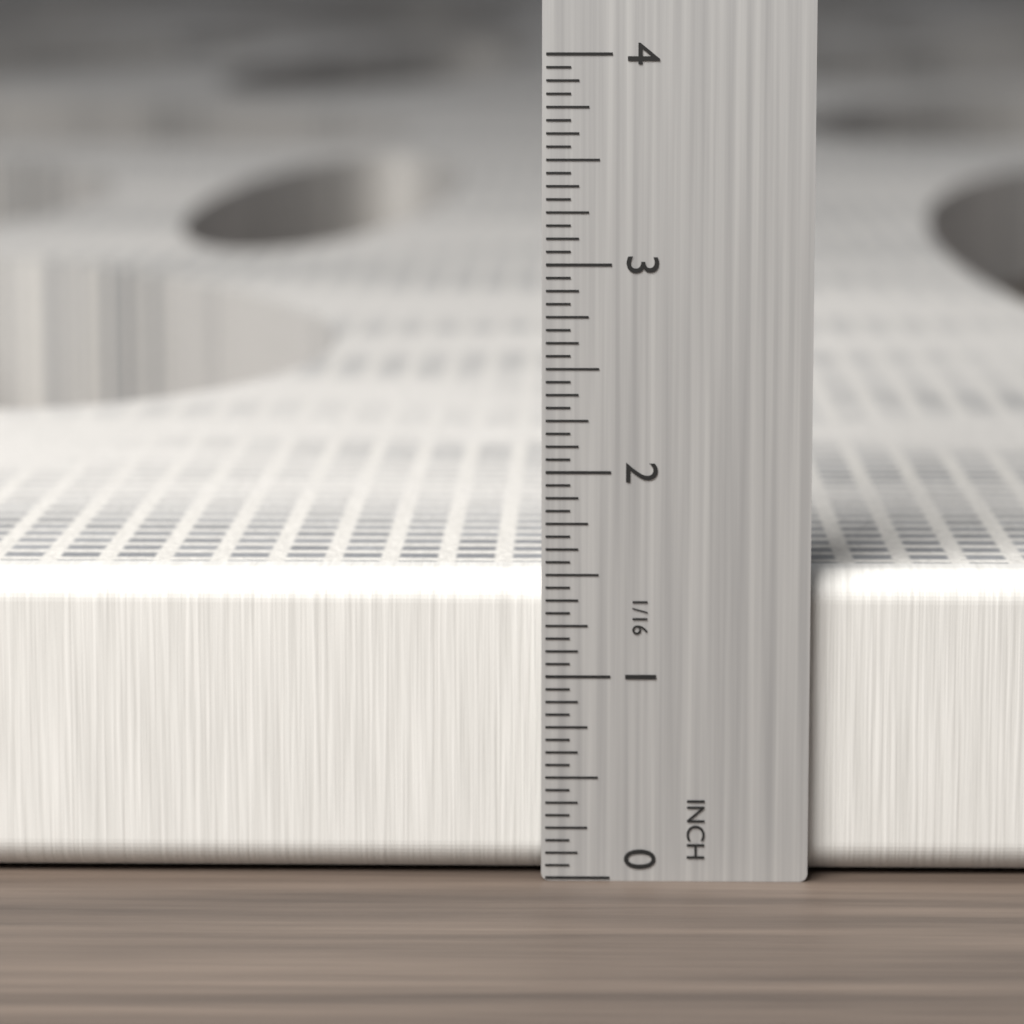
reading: 1.5000 in
